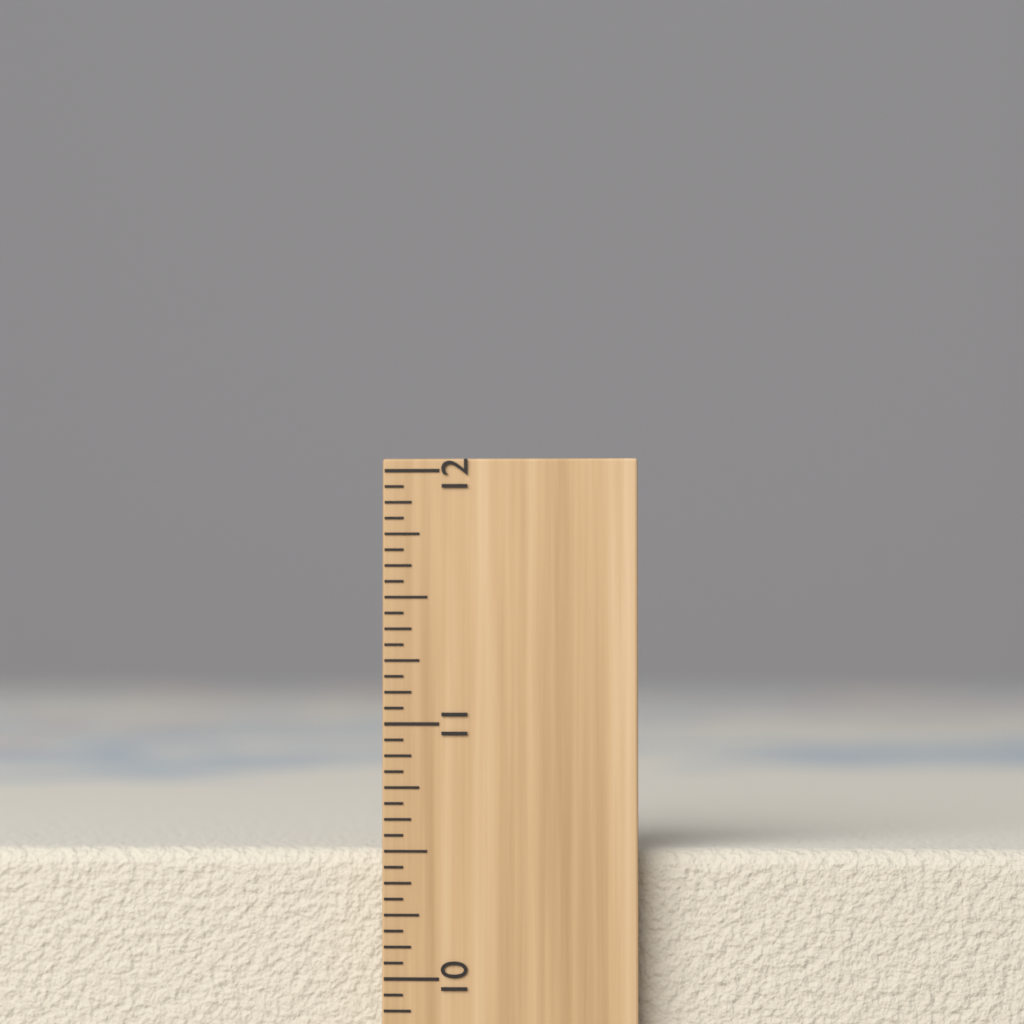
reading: 10.5000 inch
